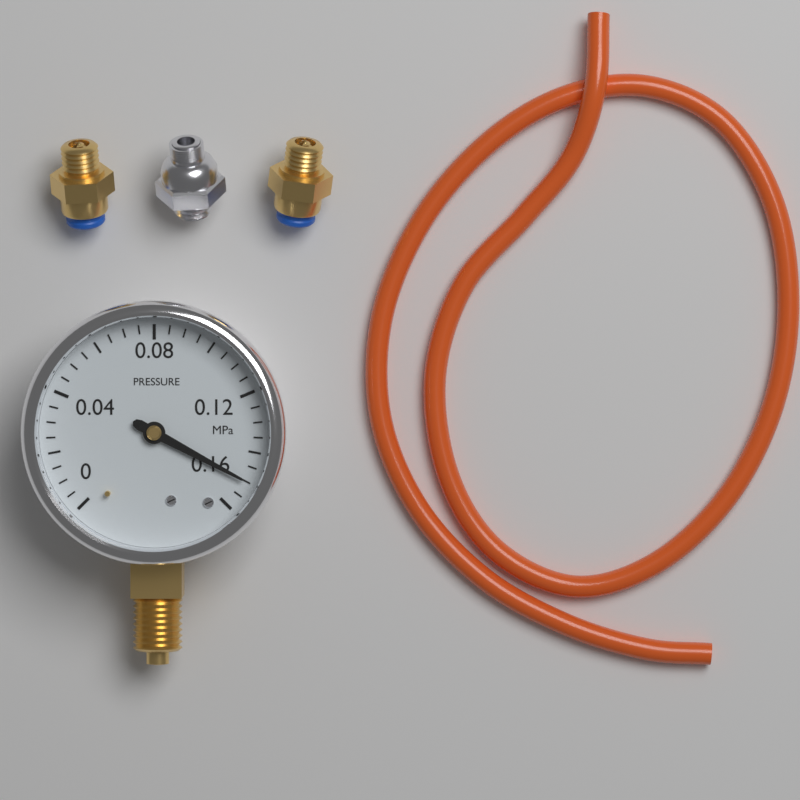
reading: 0.150 MPa
